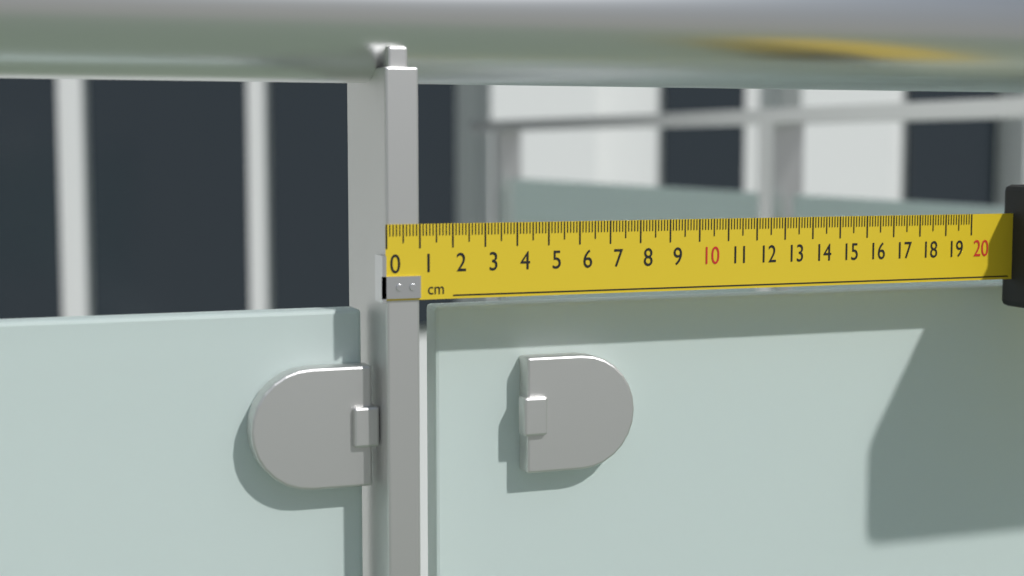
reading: 1.0 cm
